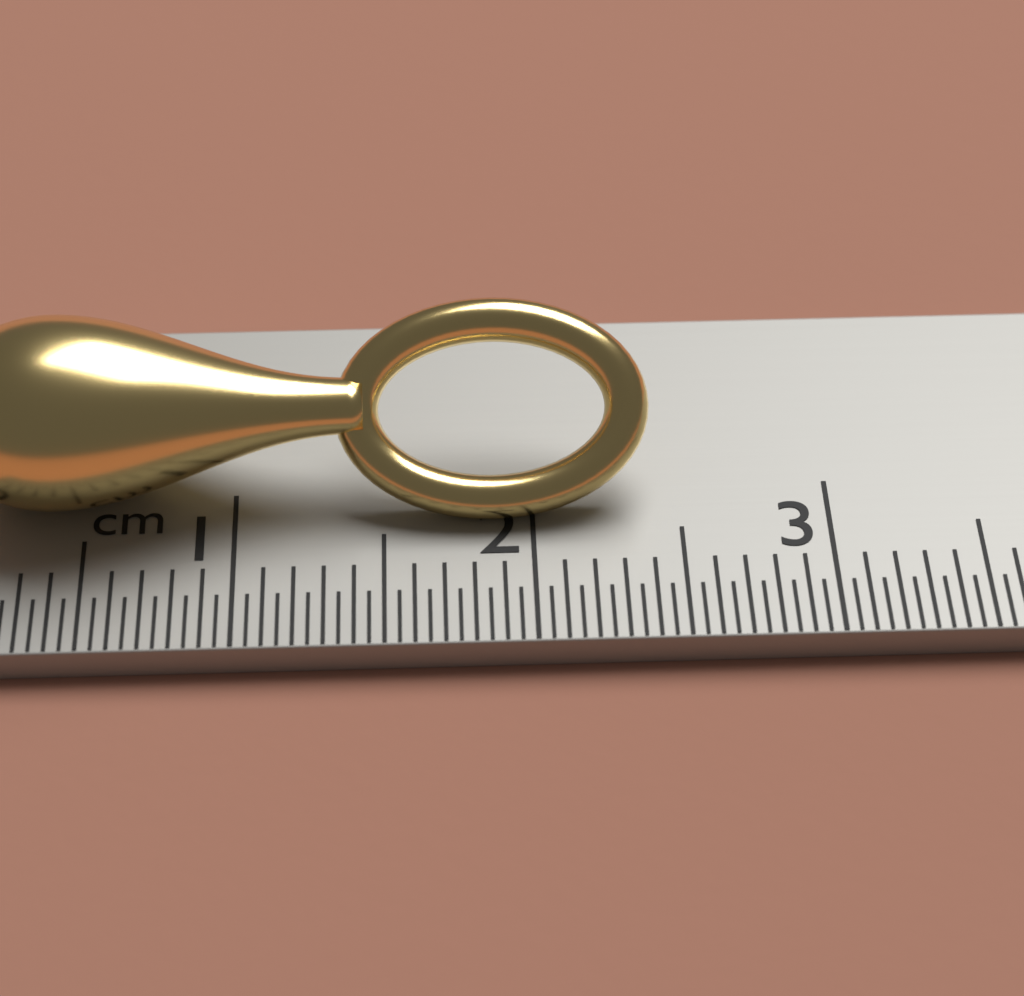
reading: 2.40 cm
